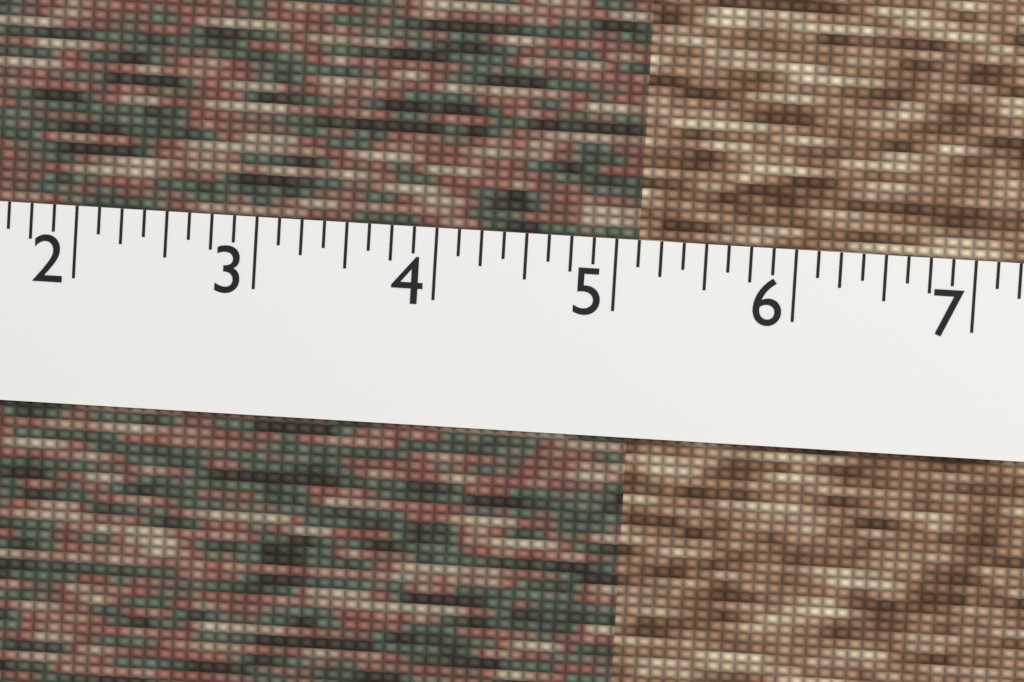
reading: 5.125 (no unit)
